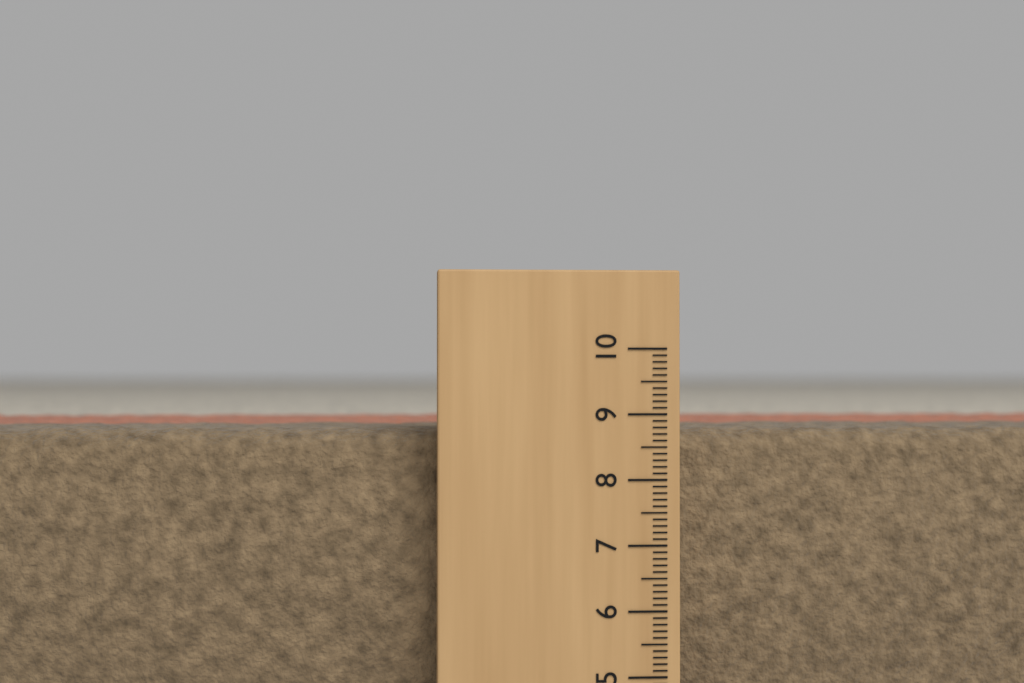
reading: 8.8 (no unit)
